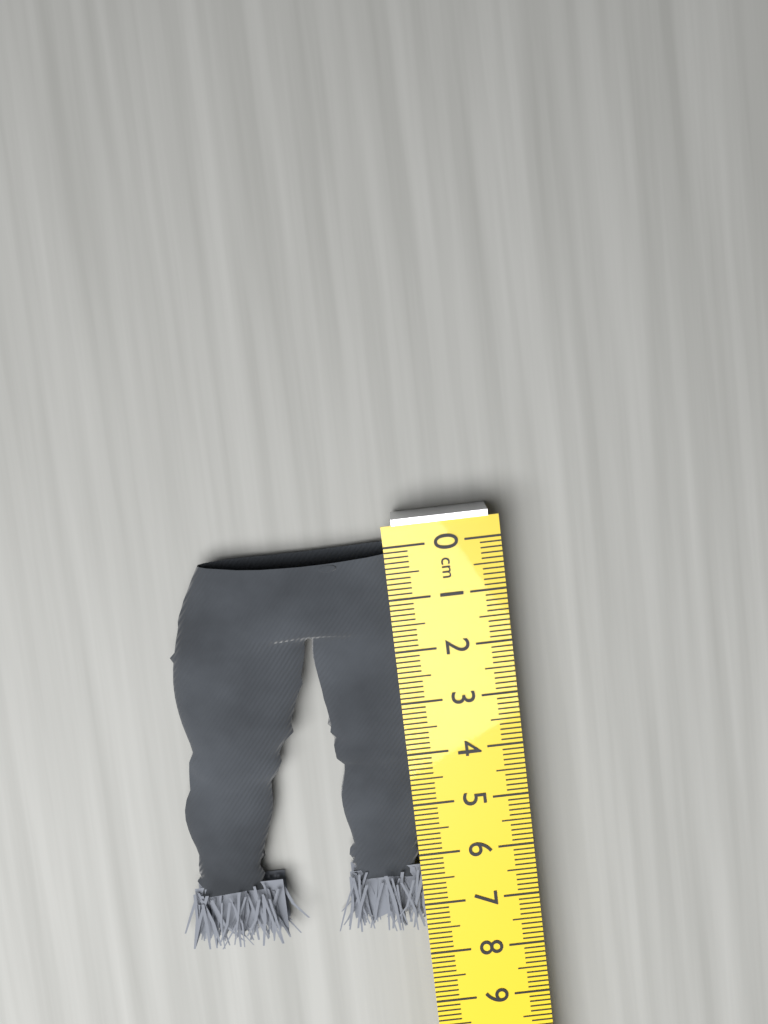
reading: 7.6 cm
